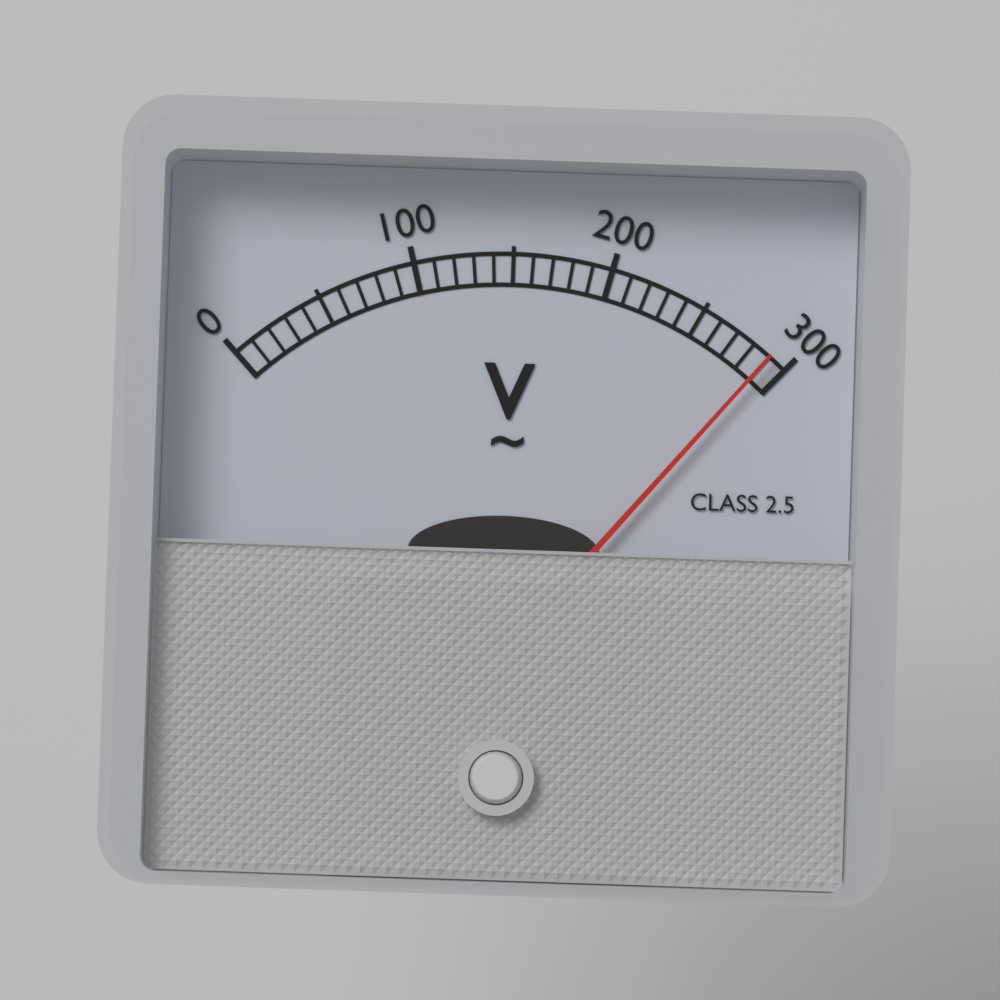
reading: 290 V
